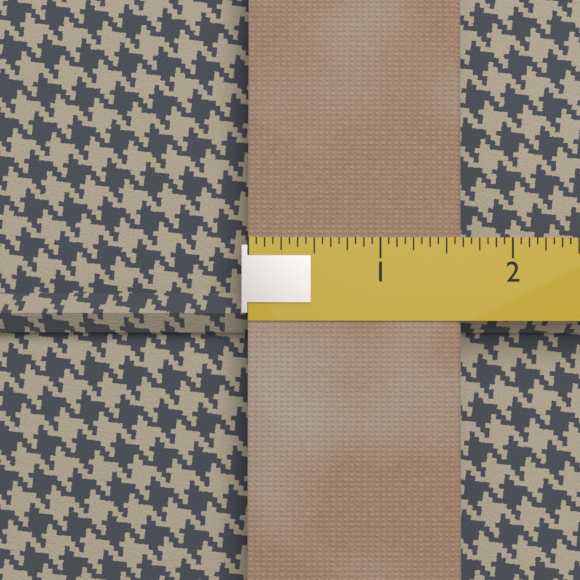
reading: 1.6250 (no unit)
